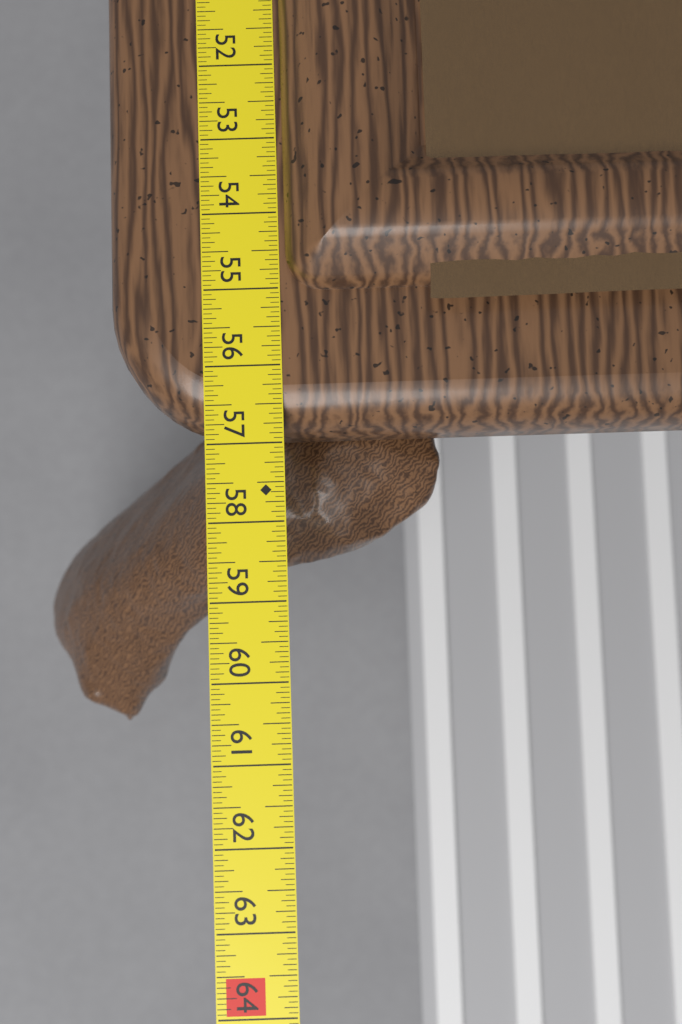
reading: 56.8125 in
